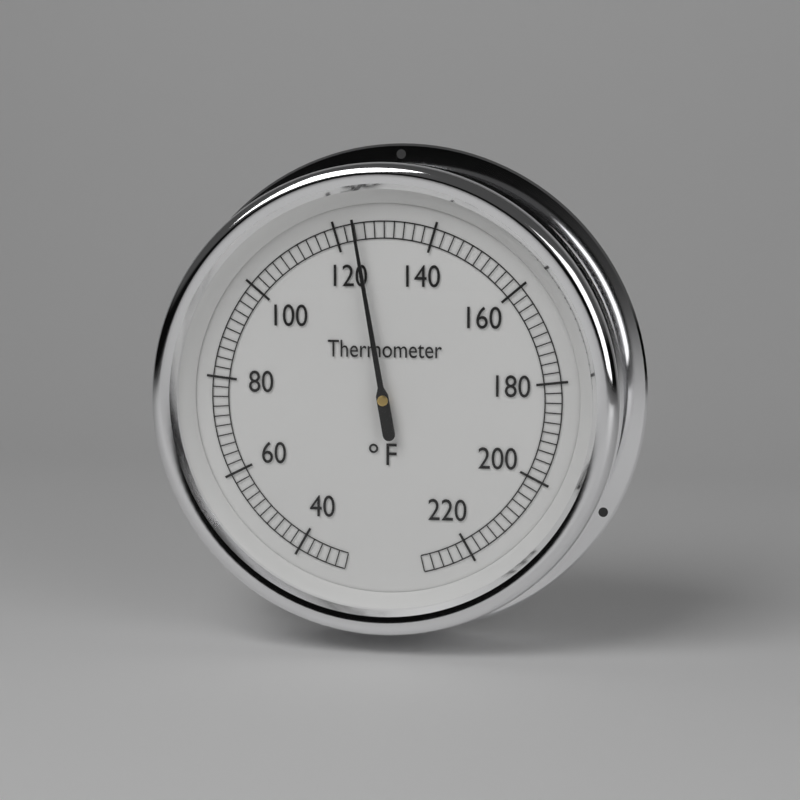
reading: 124 °F
